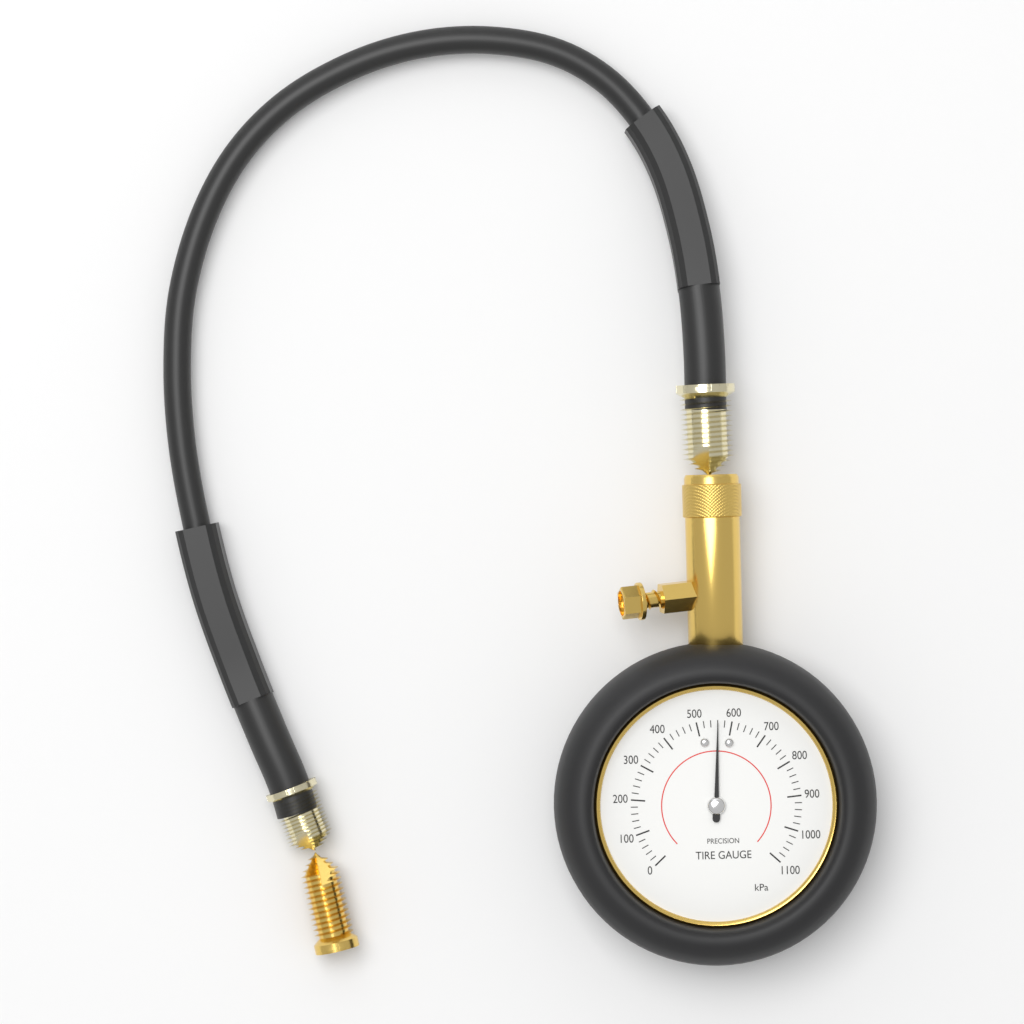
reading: 560 kPa
